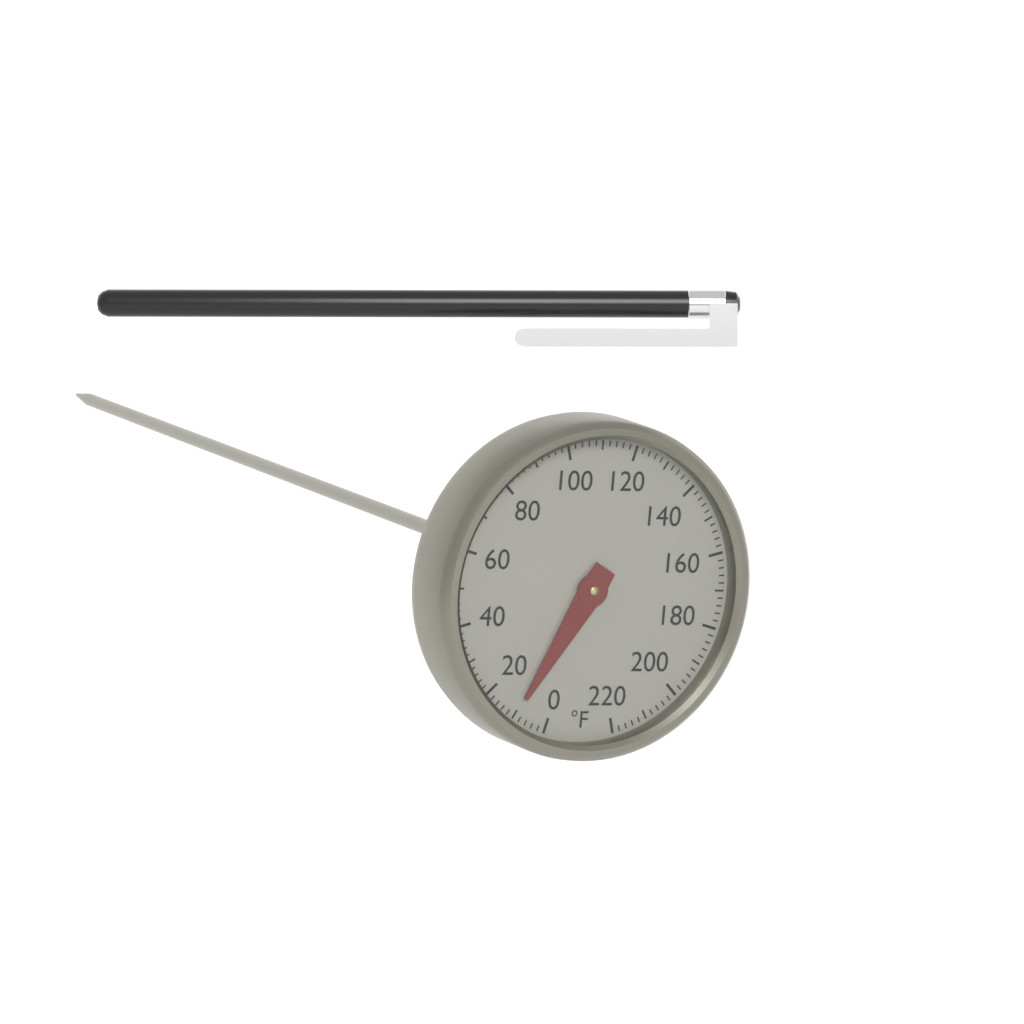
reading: 10 °F
